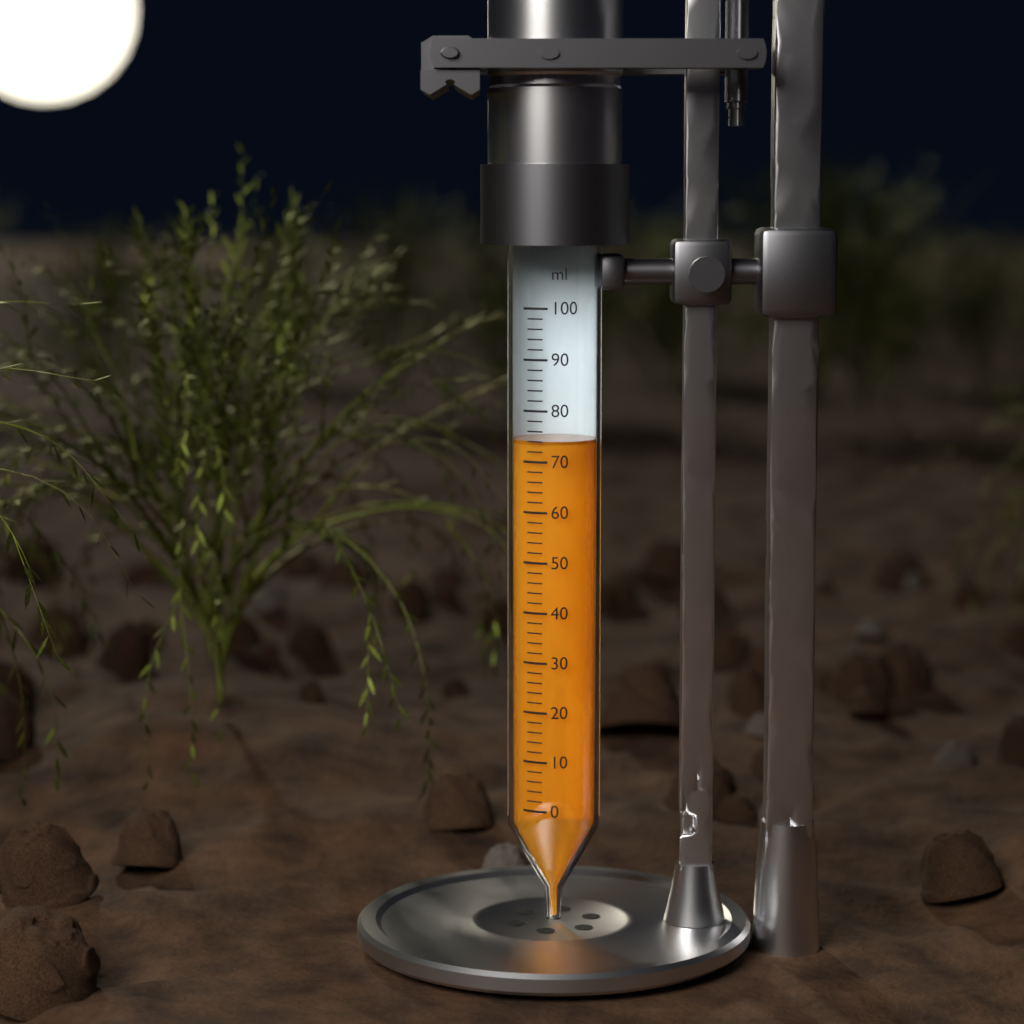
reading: 74 ml
